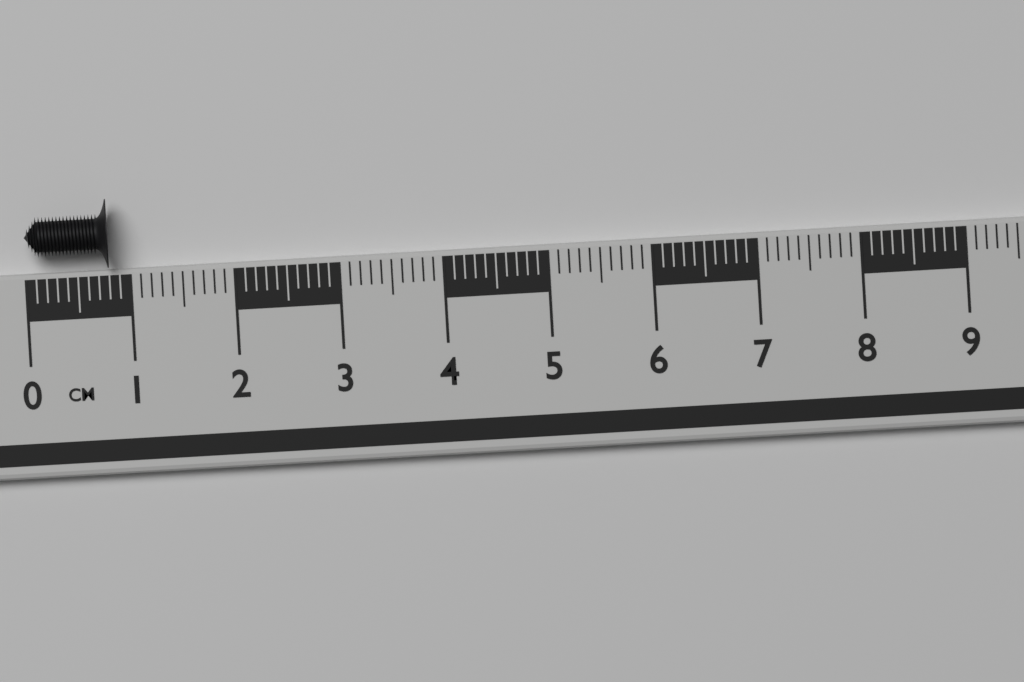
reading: 0.8 cm
